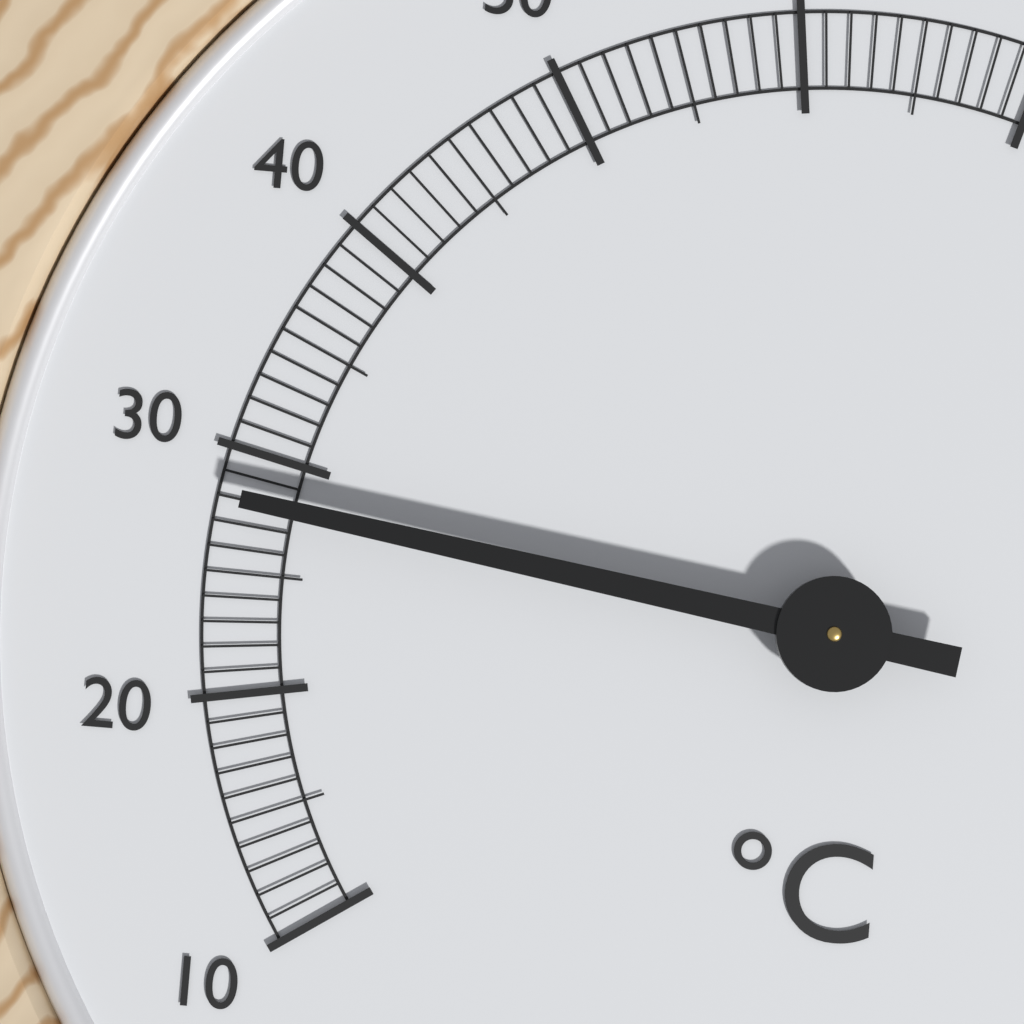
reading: 28 °C
